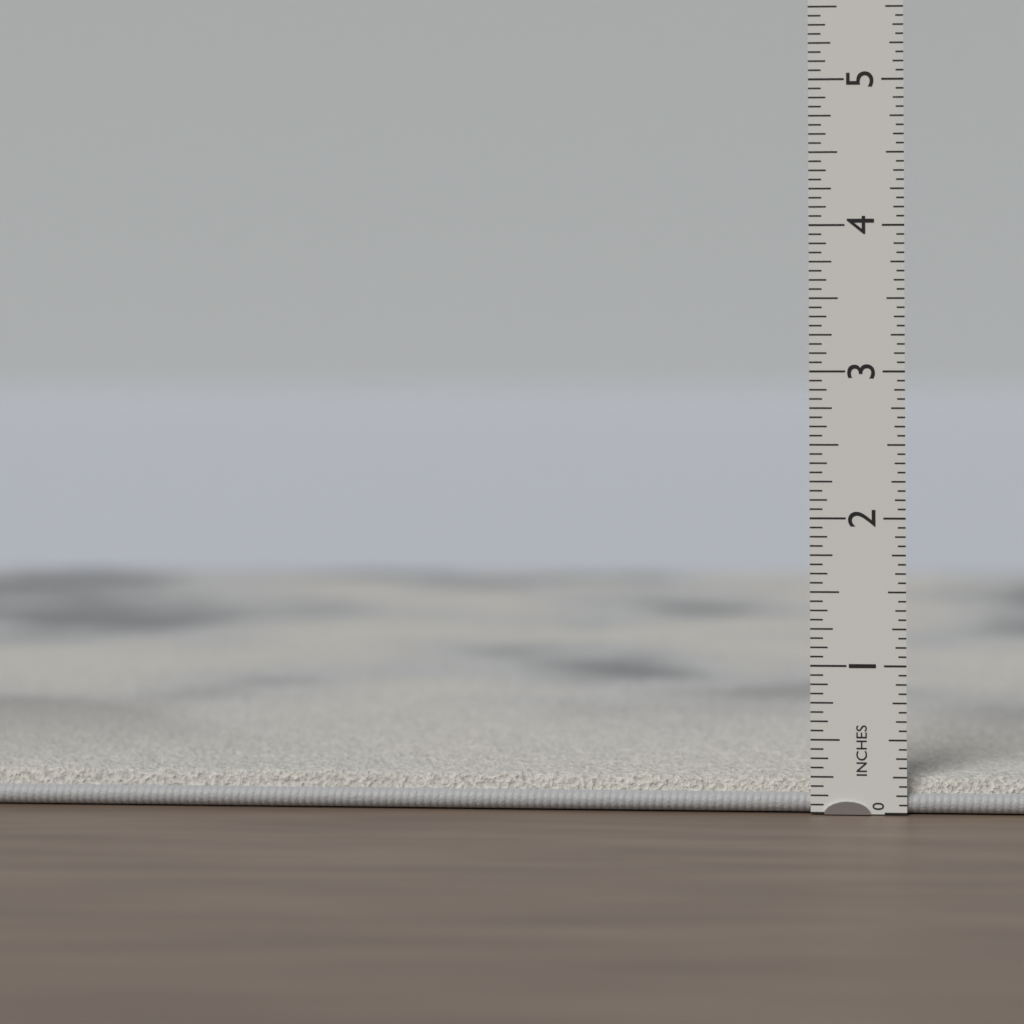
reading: 0.2500 in
